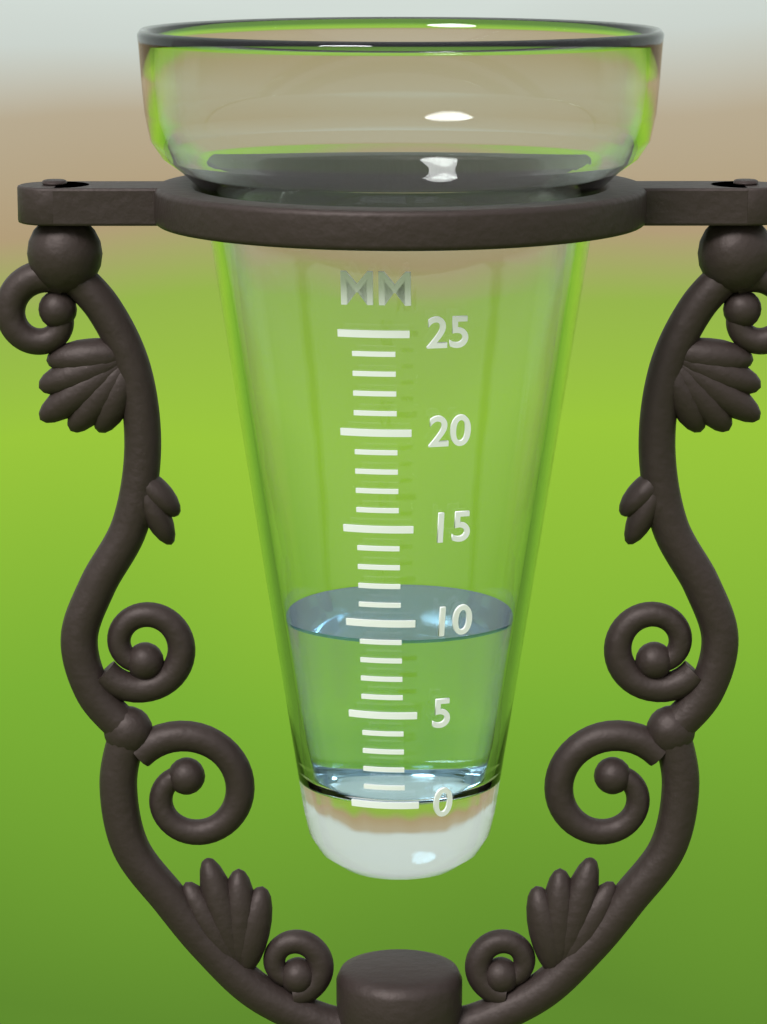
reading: 9 mm
